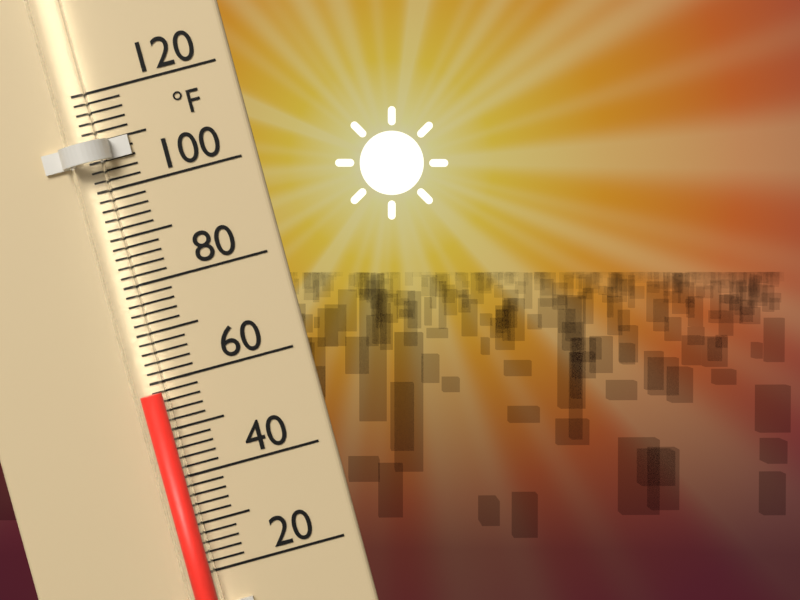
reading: 58 °F
